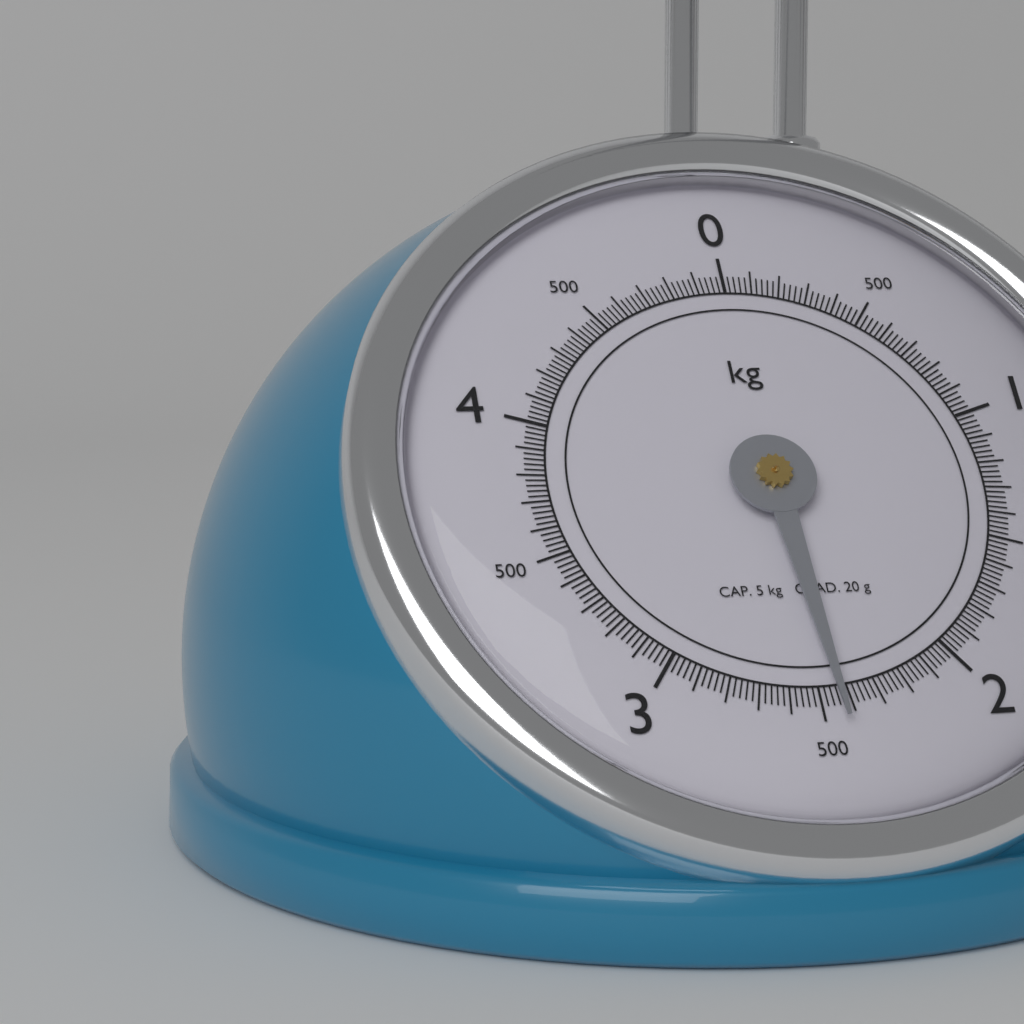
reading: 2.44 kg
